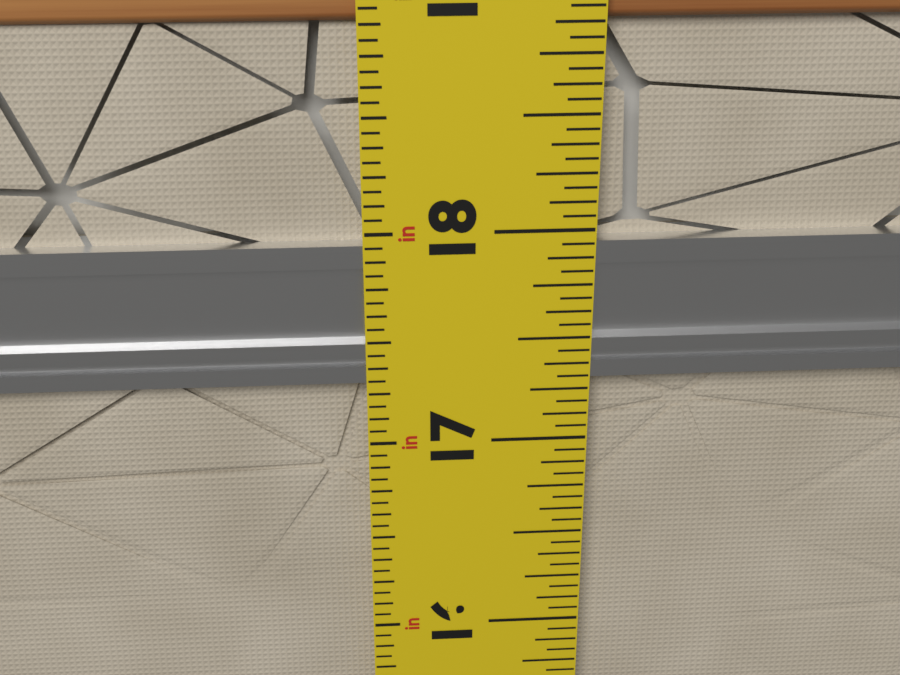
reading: 17.9375 in
